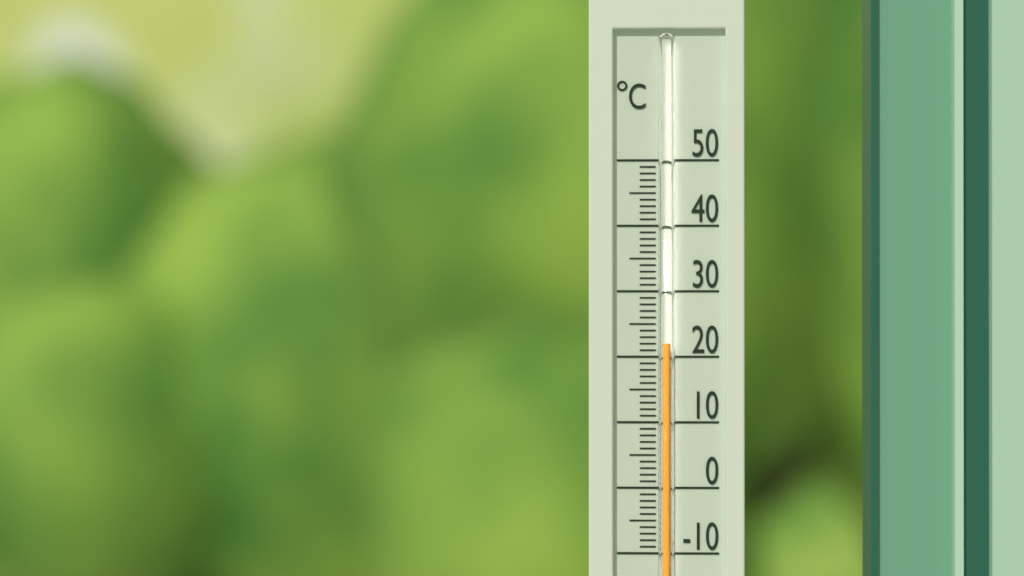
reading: 22 °C
